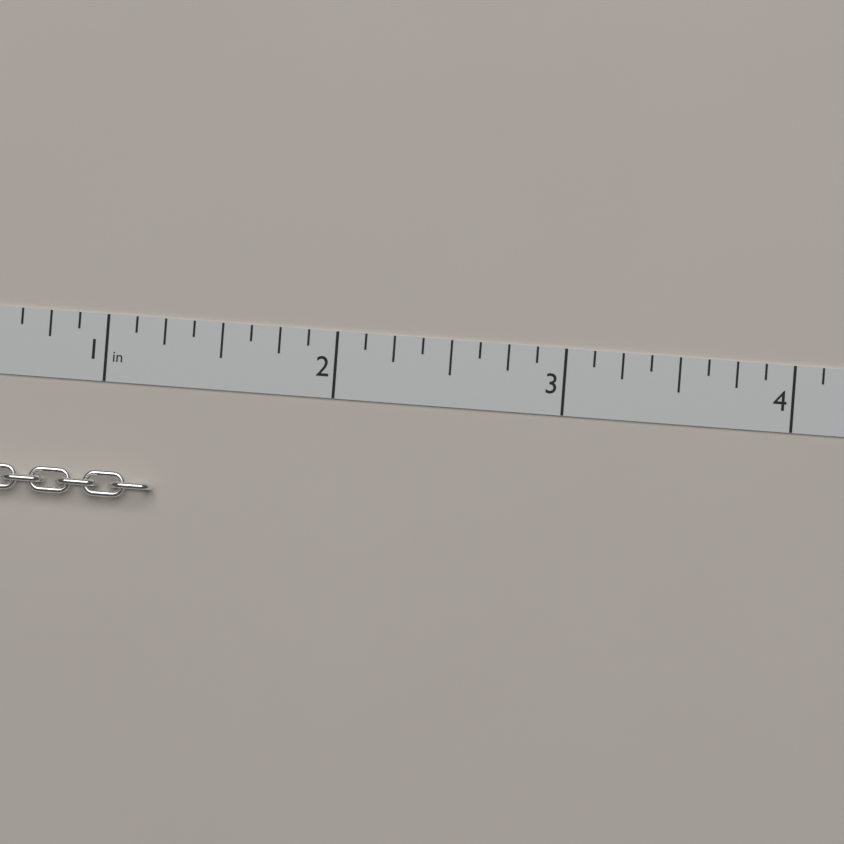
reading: 1.250 in
